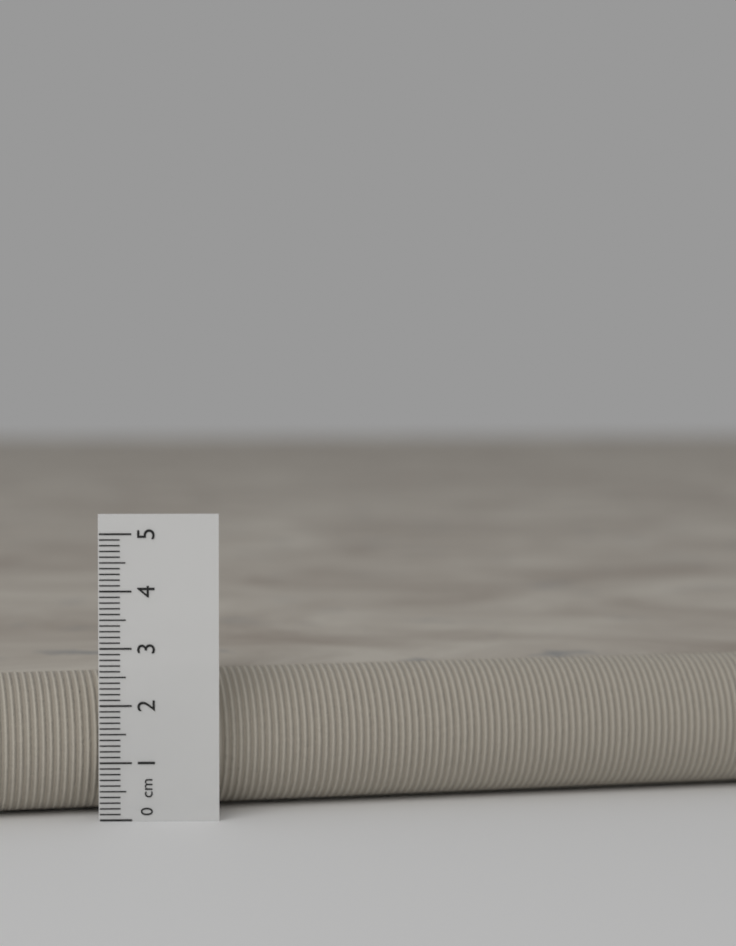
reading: 2.5 cm
